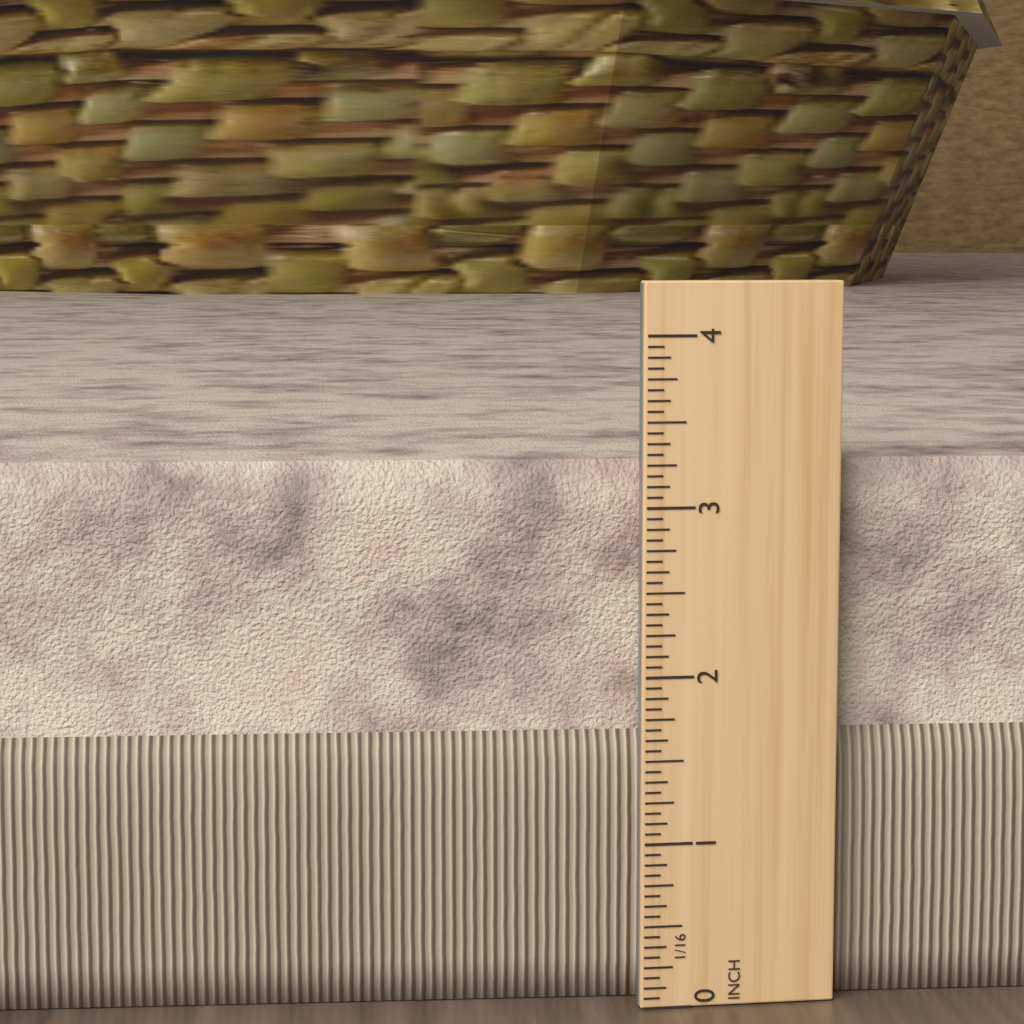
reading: 3.2500 in
